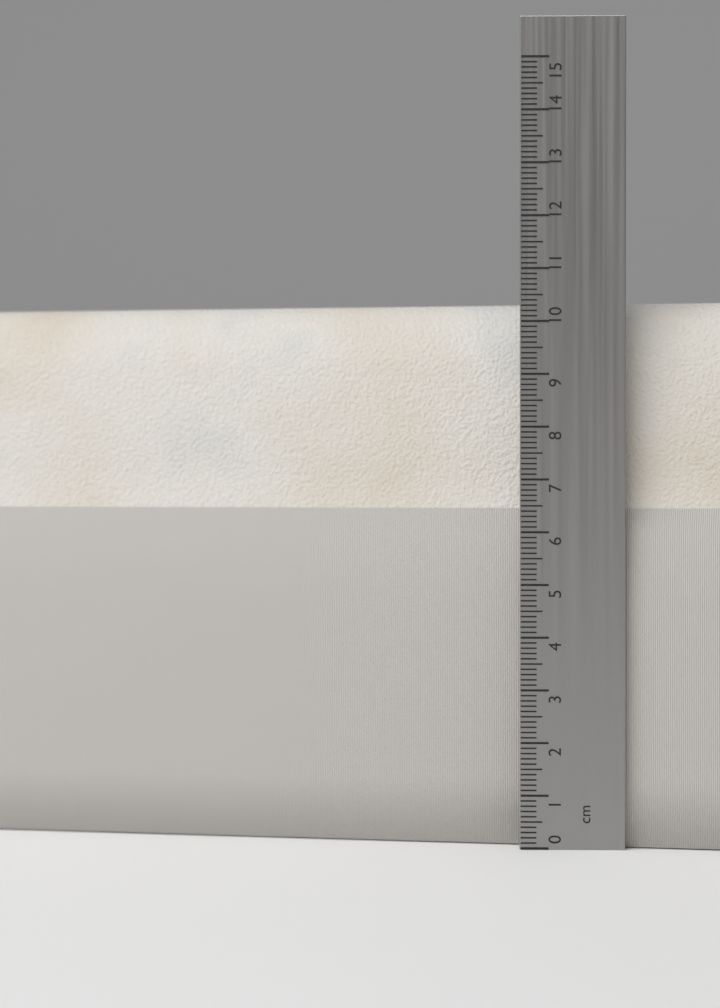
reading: 10.4 cm
